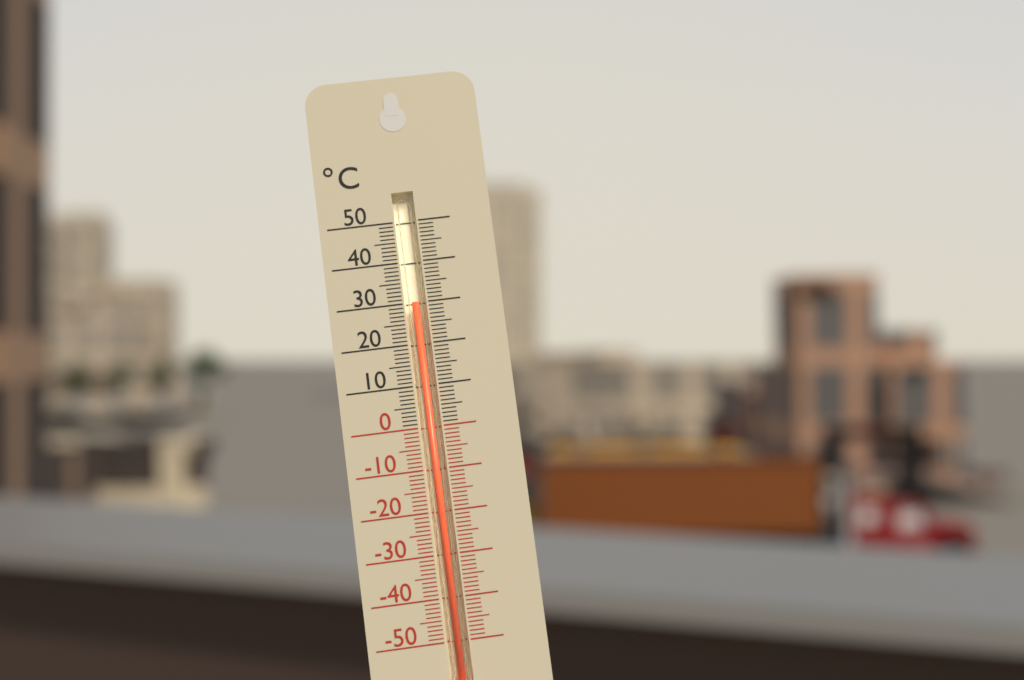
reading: 30 °C
